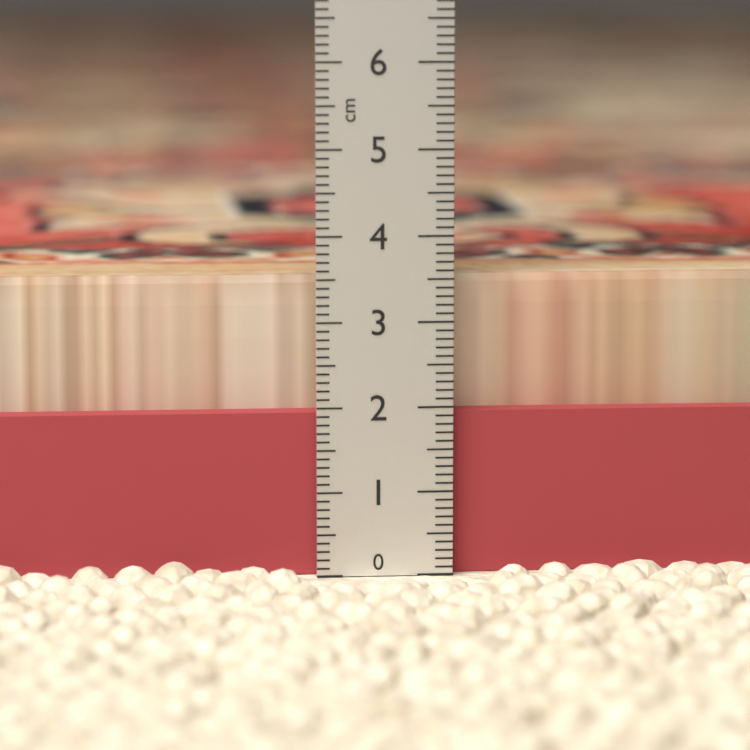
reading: 3.5 cm
